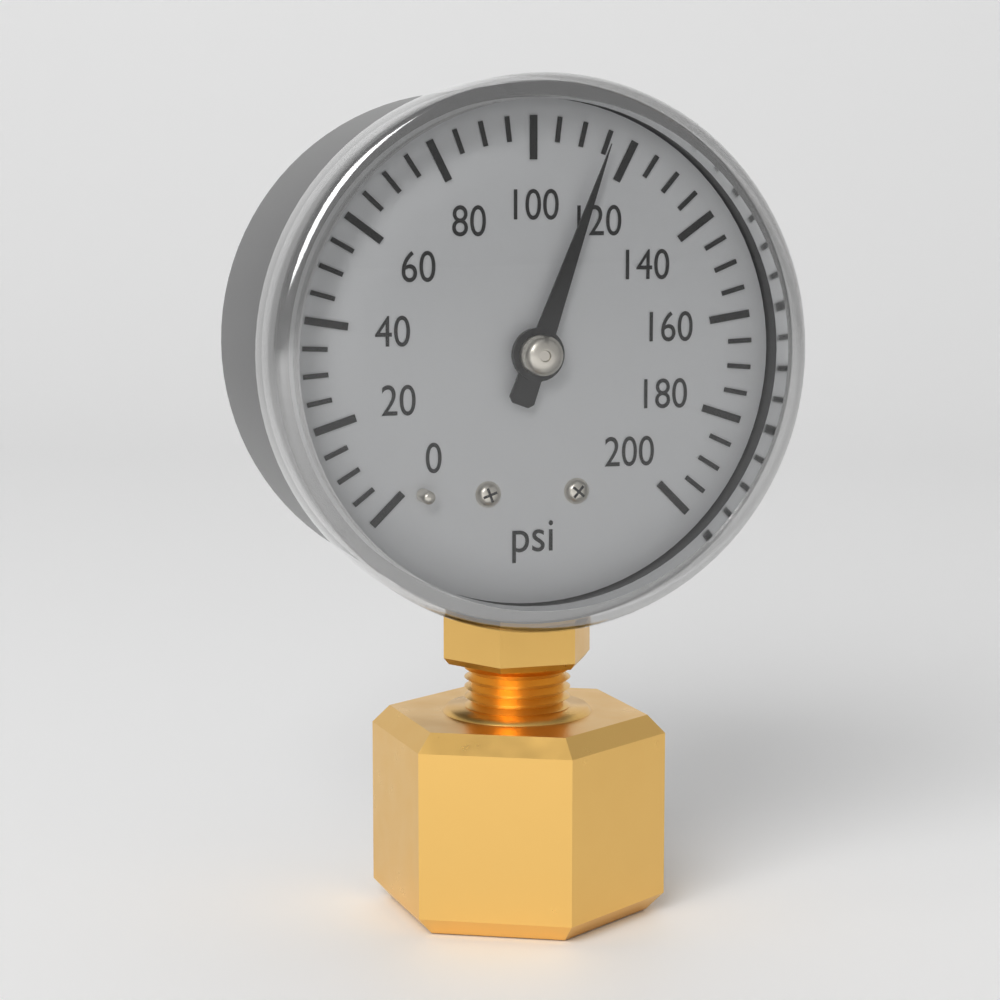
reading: 115 psi
